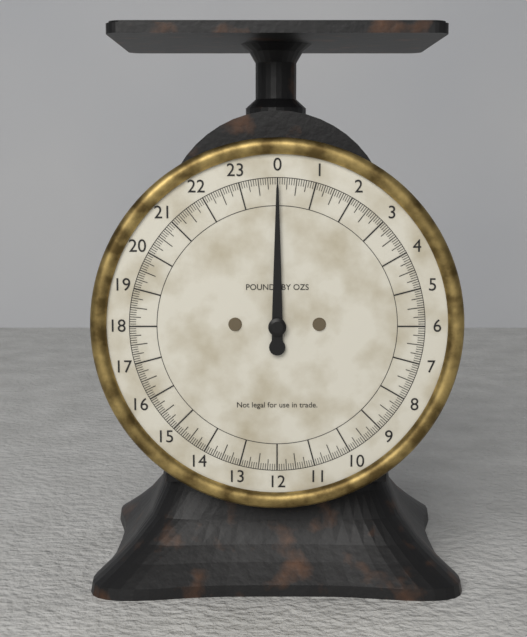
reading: 0.0000 lb
